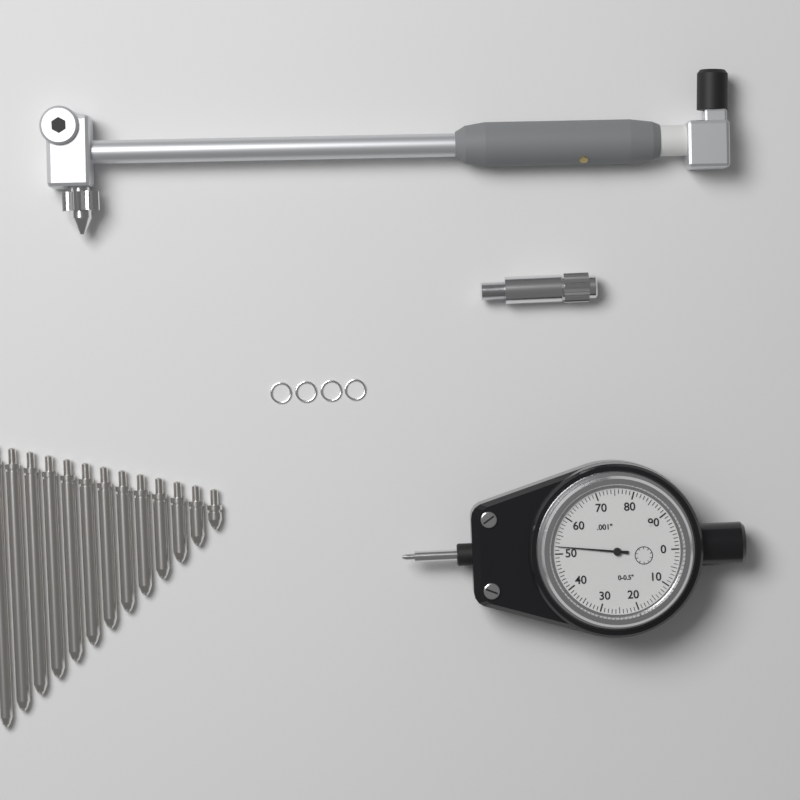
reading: 0.052 in
